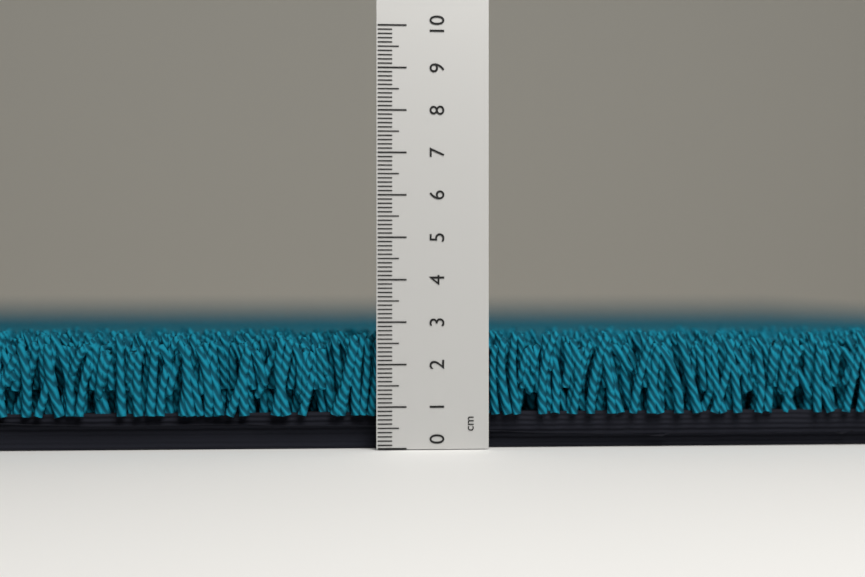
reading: 2.8 cm
